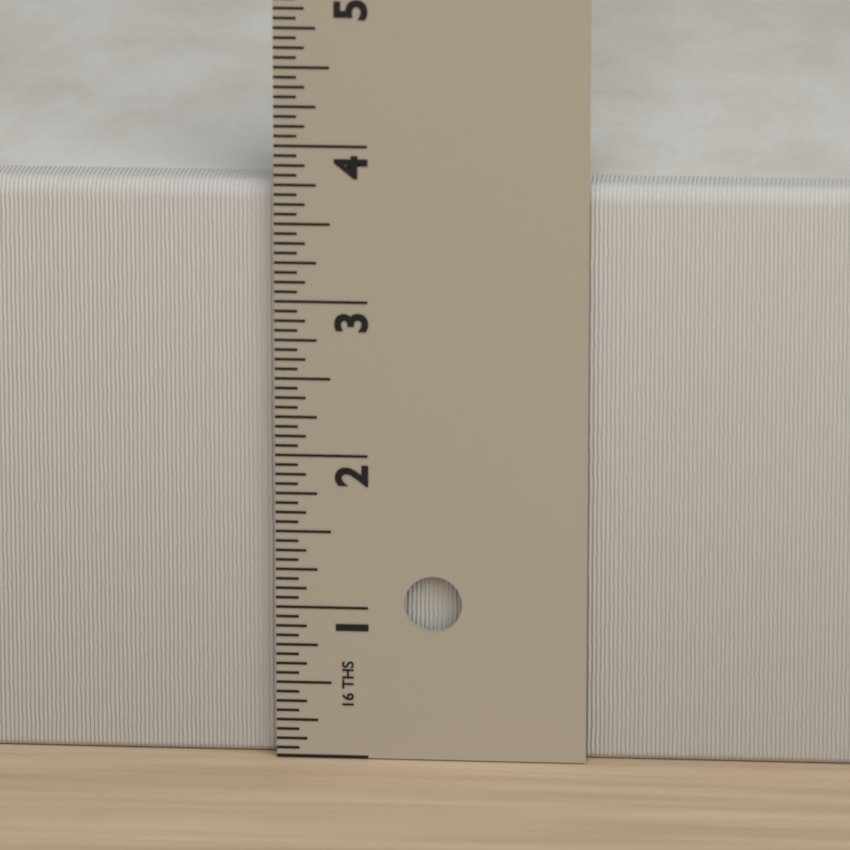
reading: 3.7500 in
